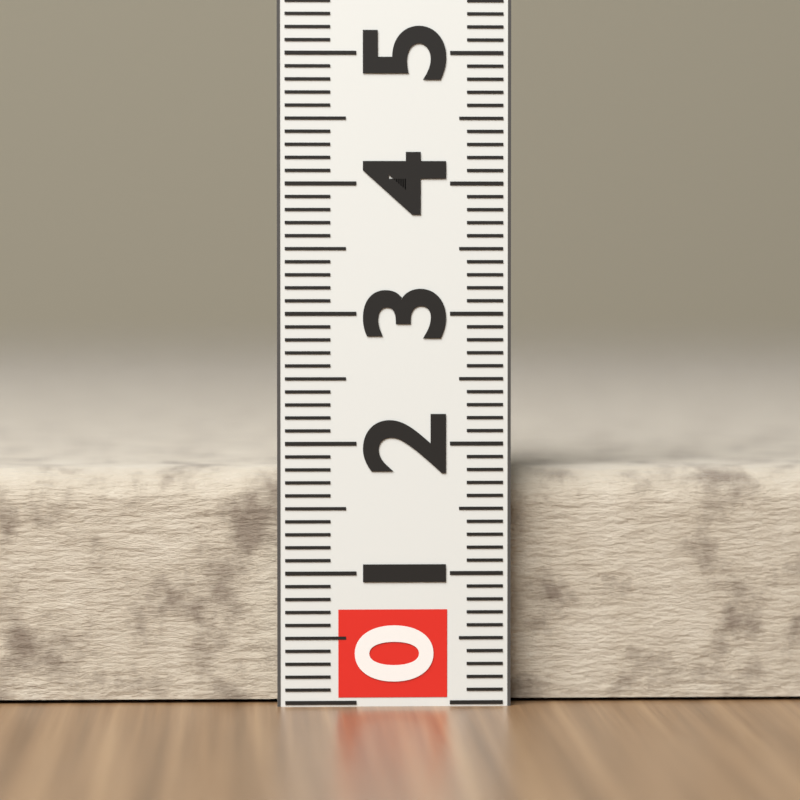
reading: 1.8 (no unit)
